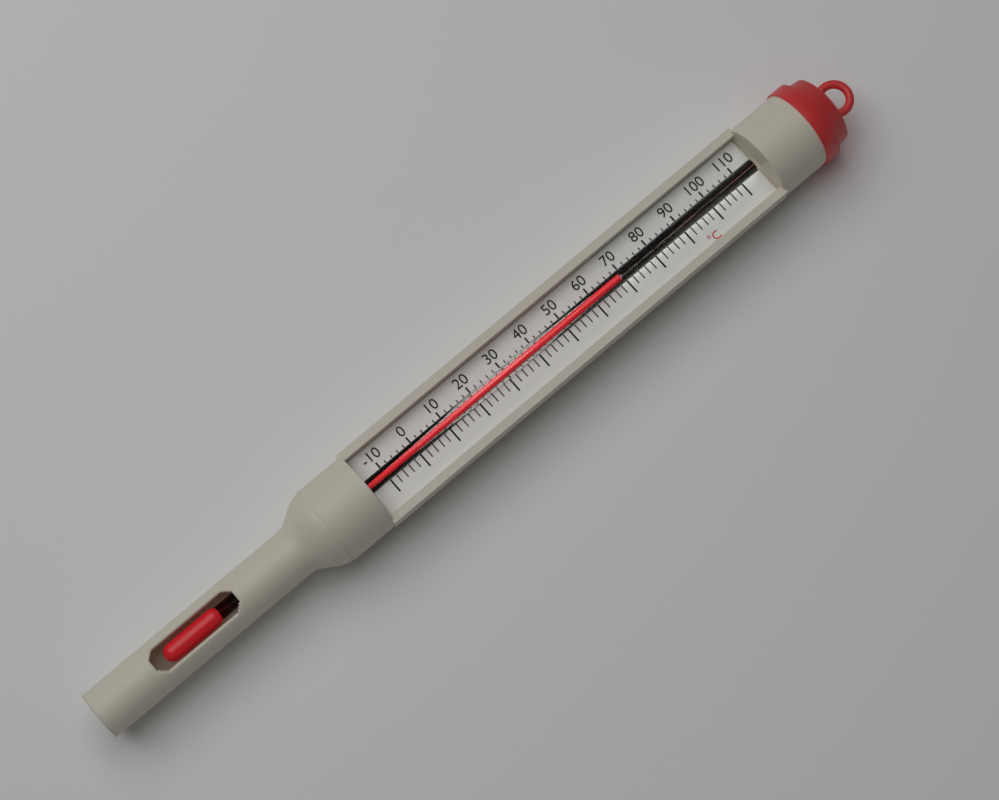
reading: 68 °C
